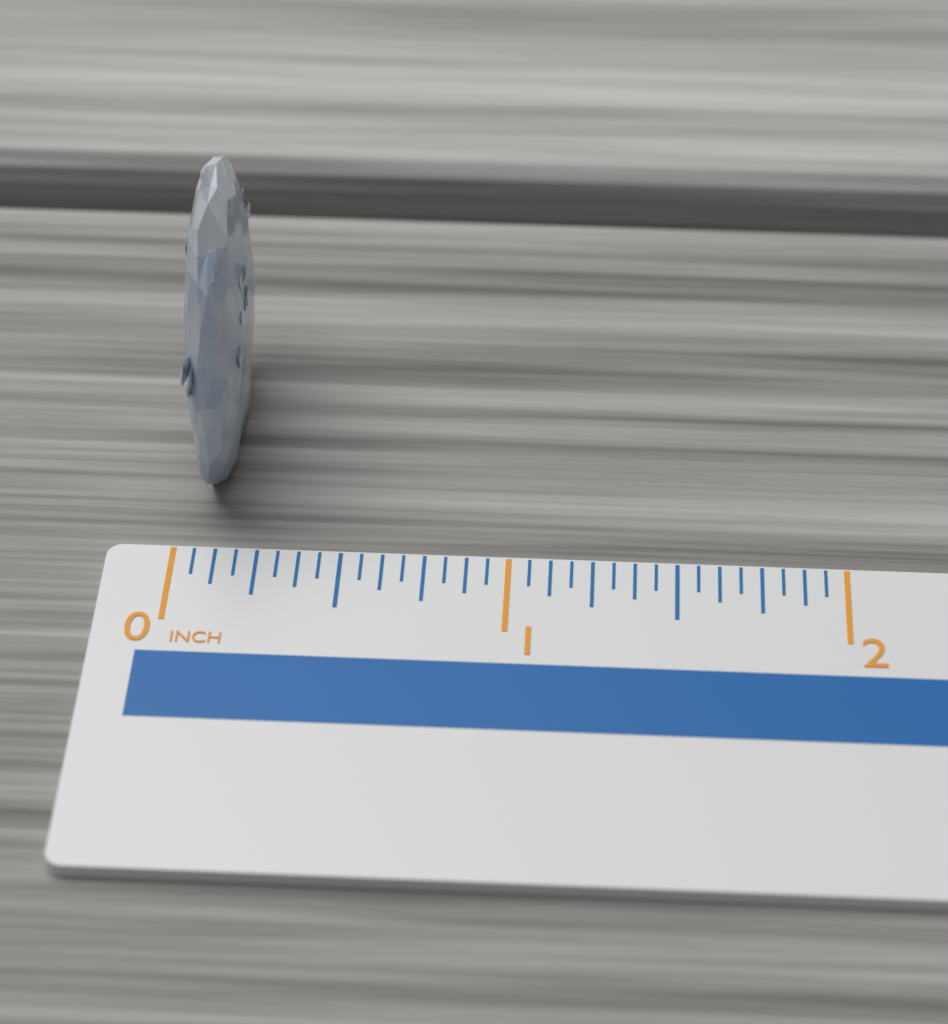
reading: 0.1875 inch
